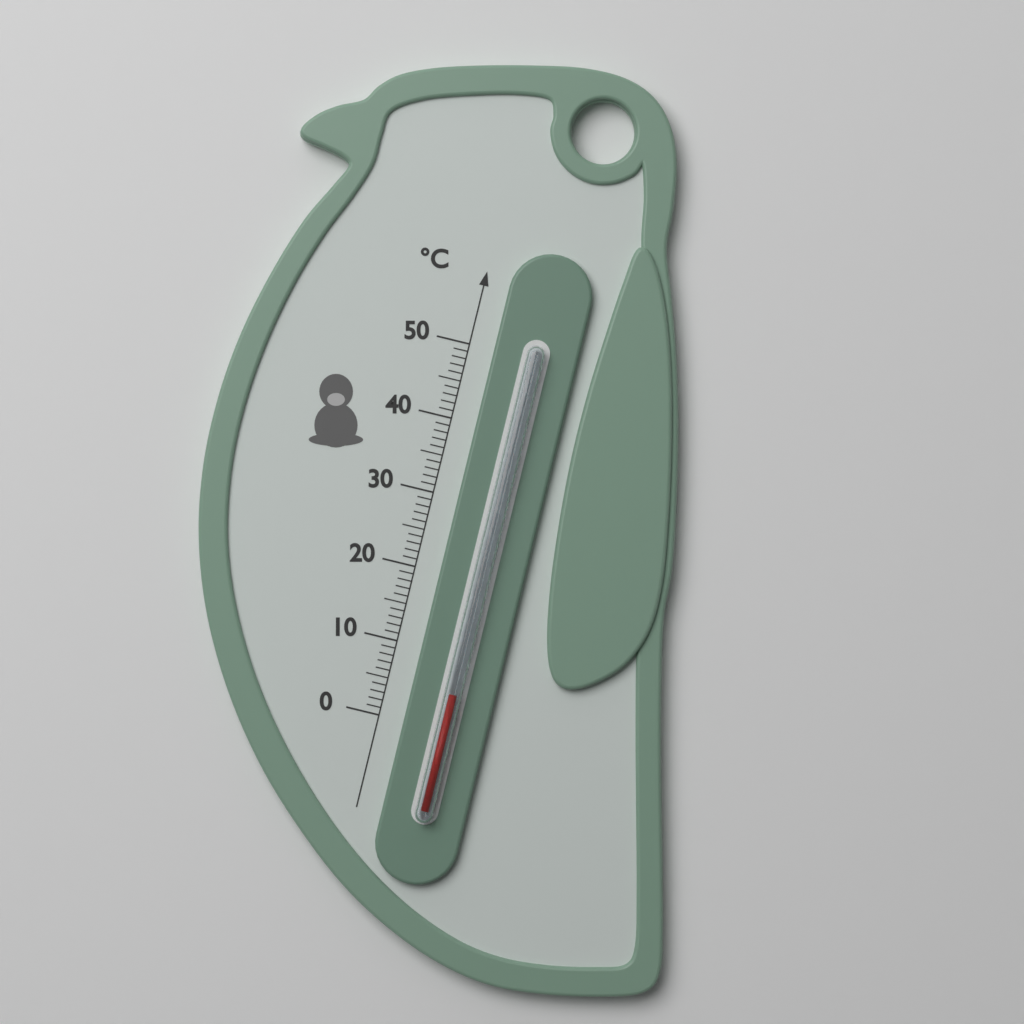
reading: 5 °C
